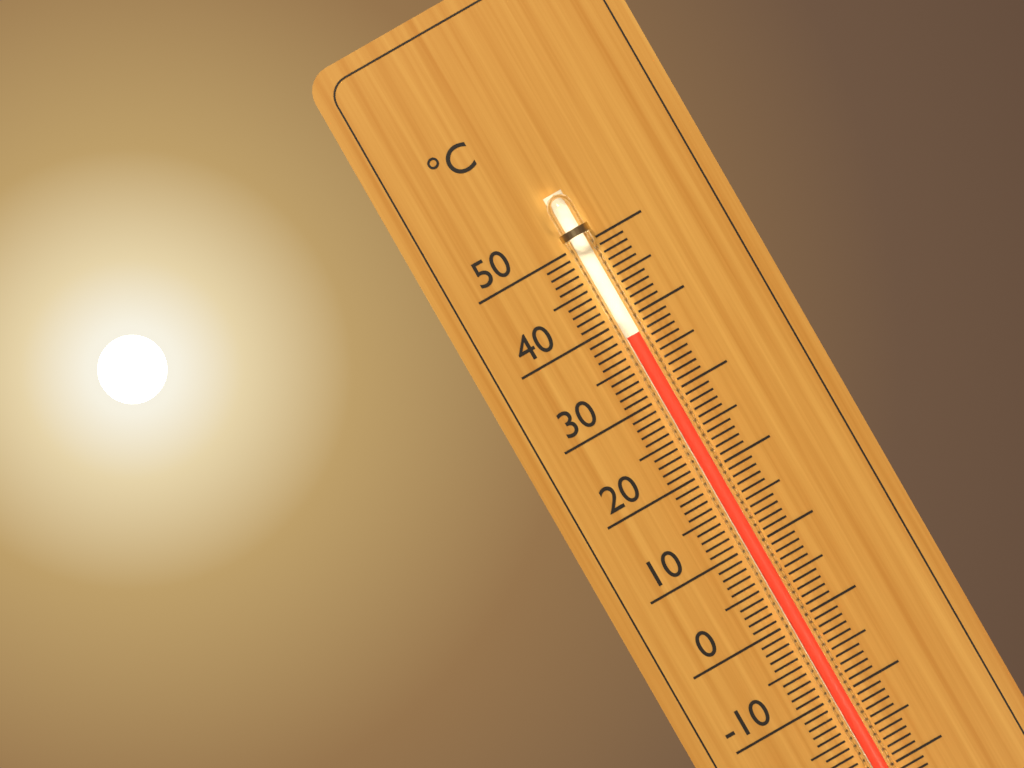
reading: 38 °C
